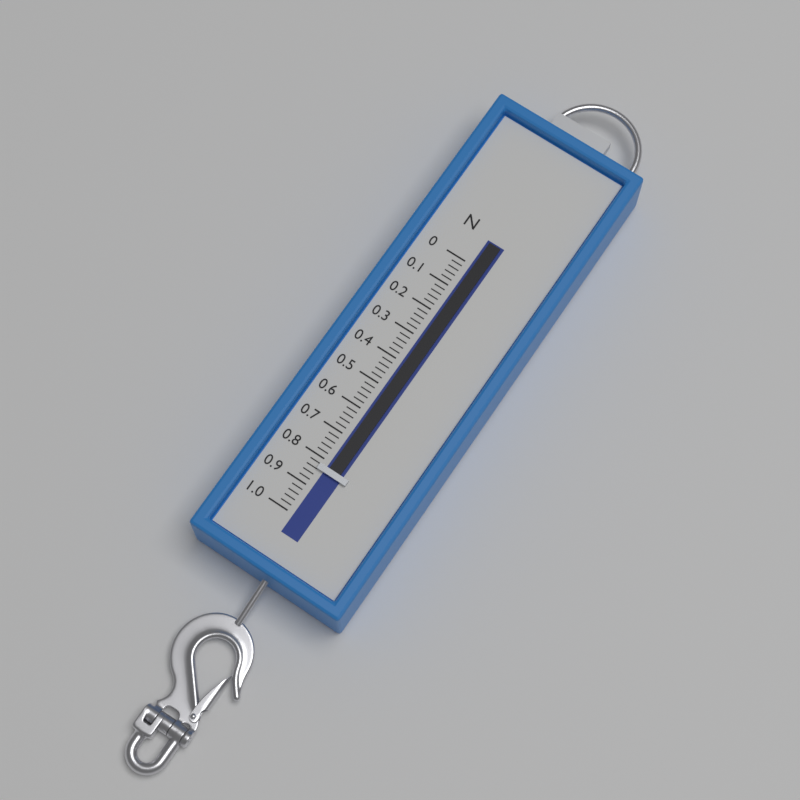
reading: 0.84 N
